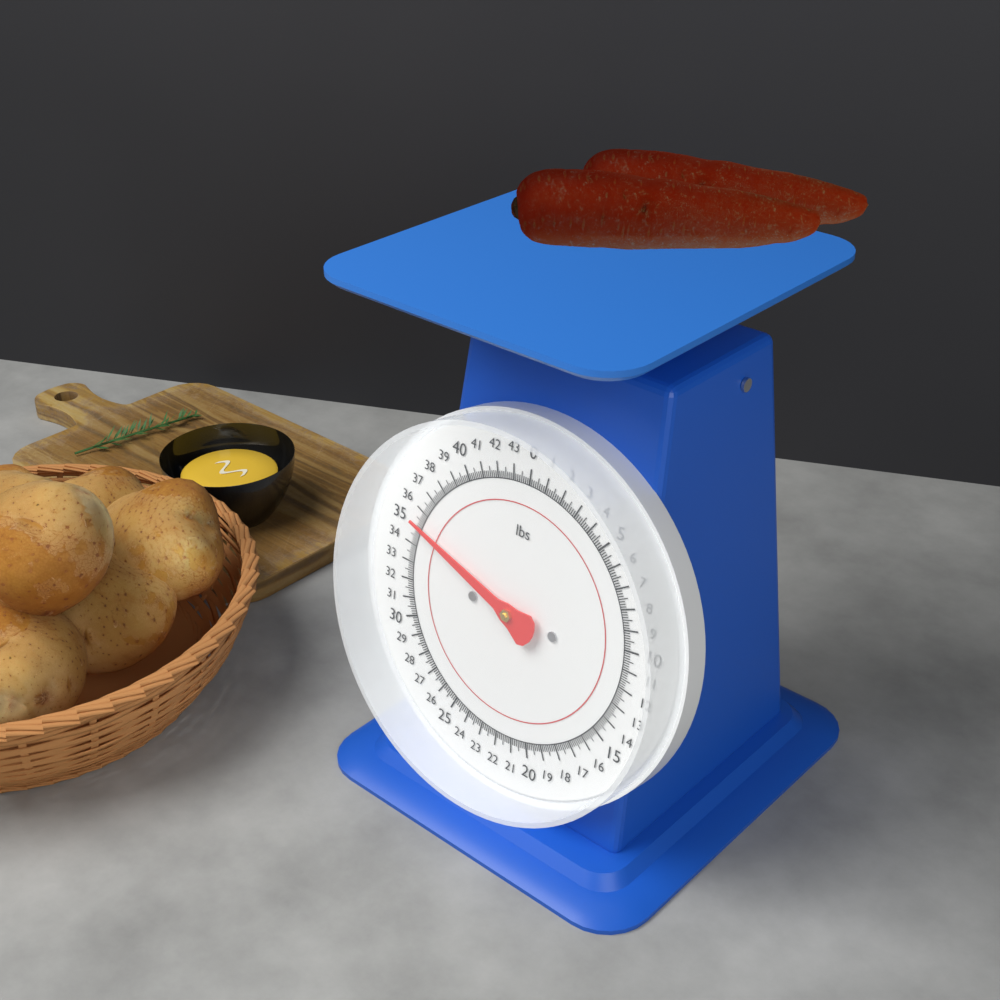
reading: 35.250 lbs
